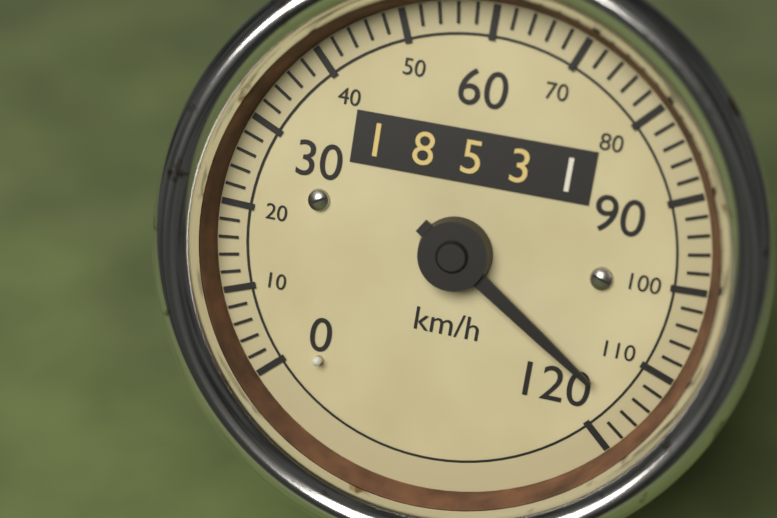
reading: 116 km/h
